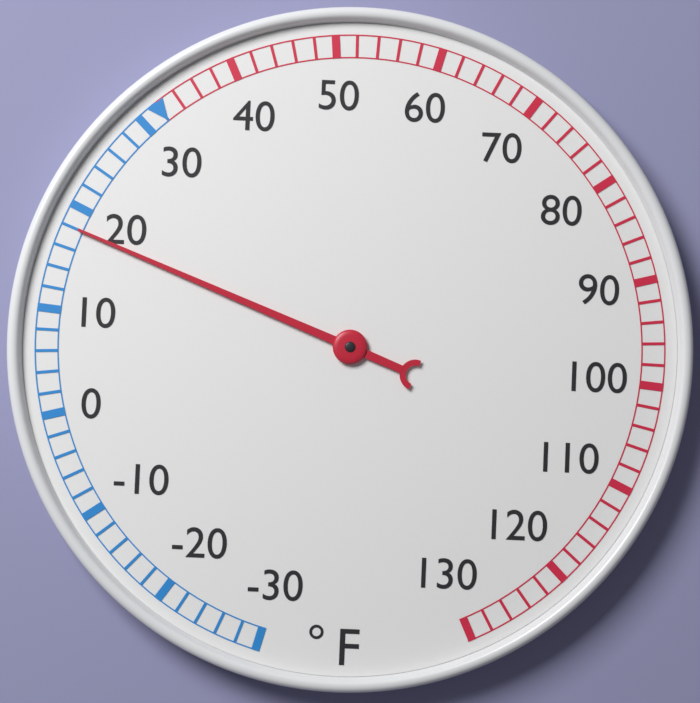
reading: 18 °F
